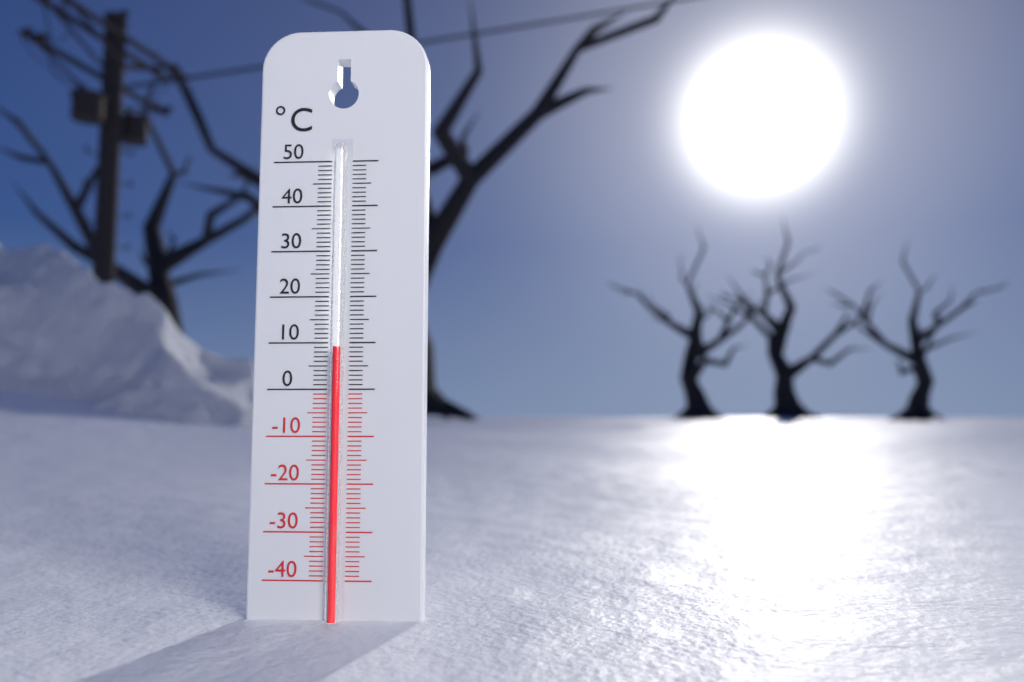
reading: 9 °C
